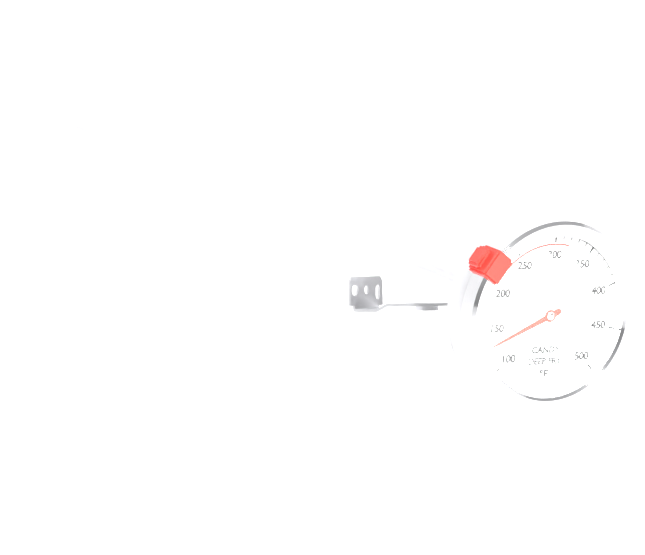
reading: 130 °F
